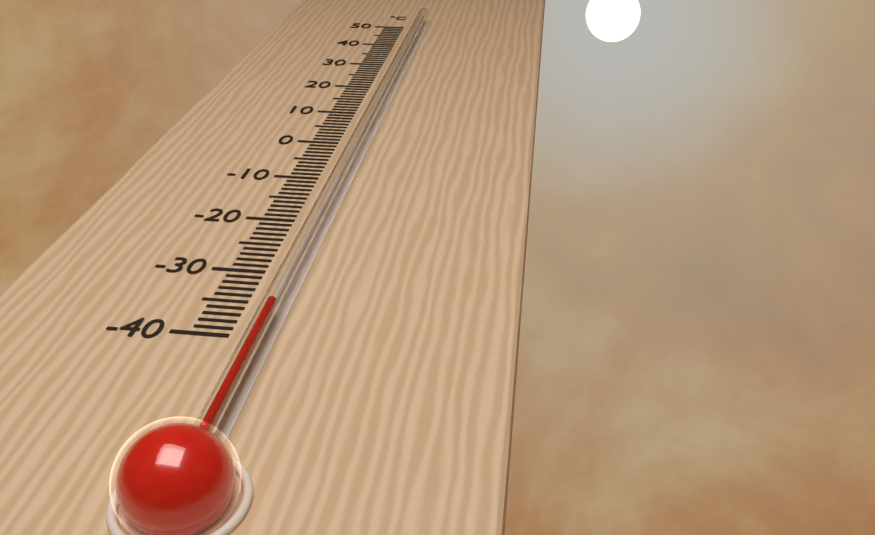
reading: -37 °C
